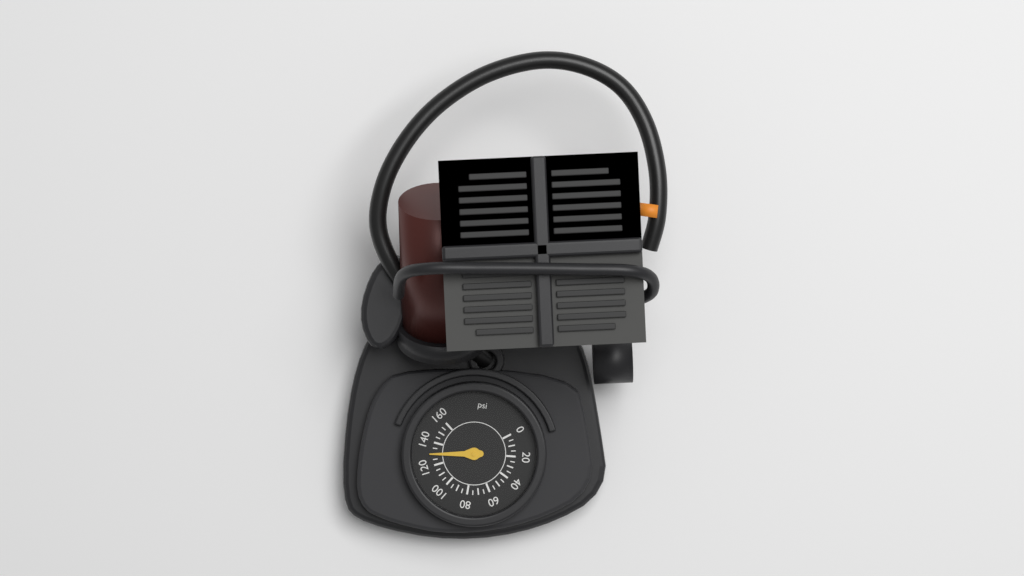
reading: 130 psi
